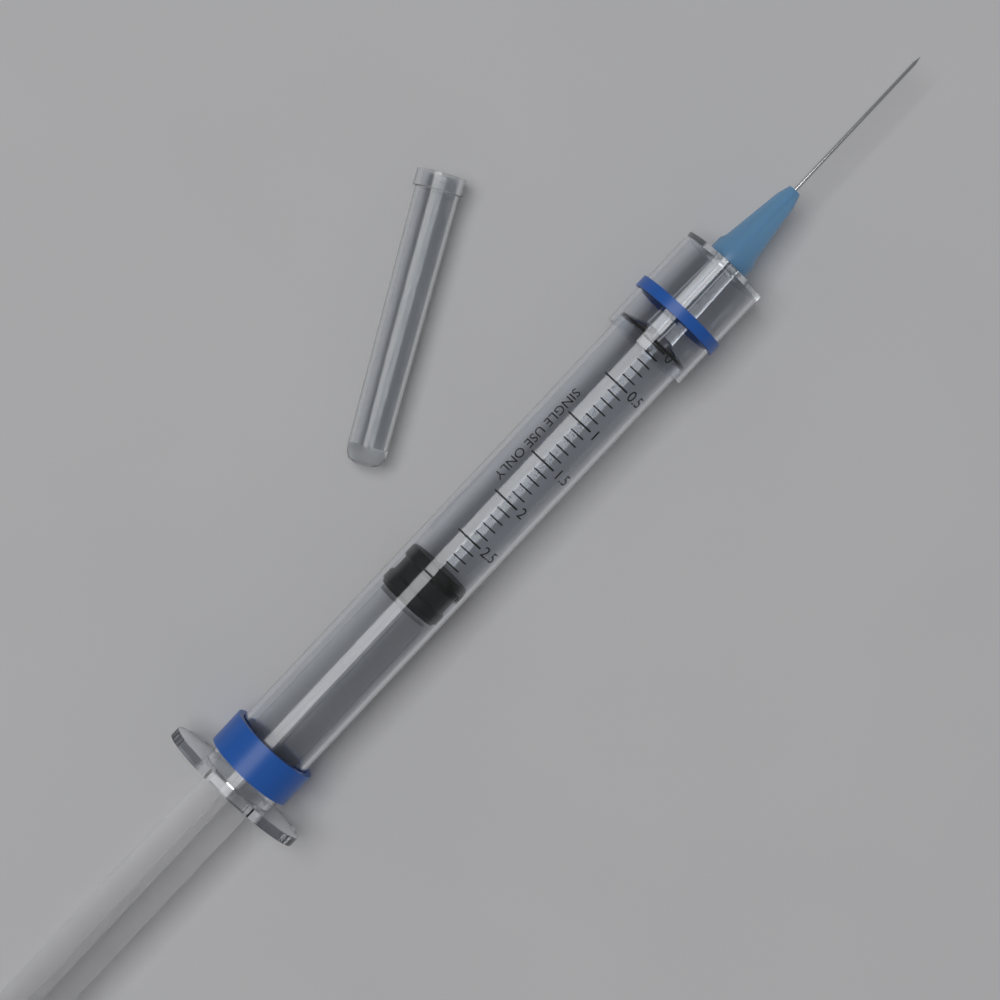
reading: 2.9 ml
